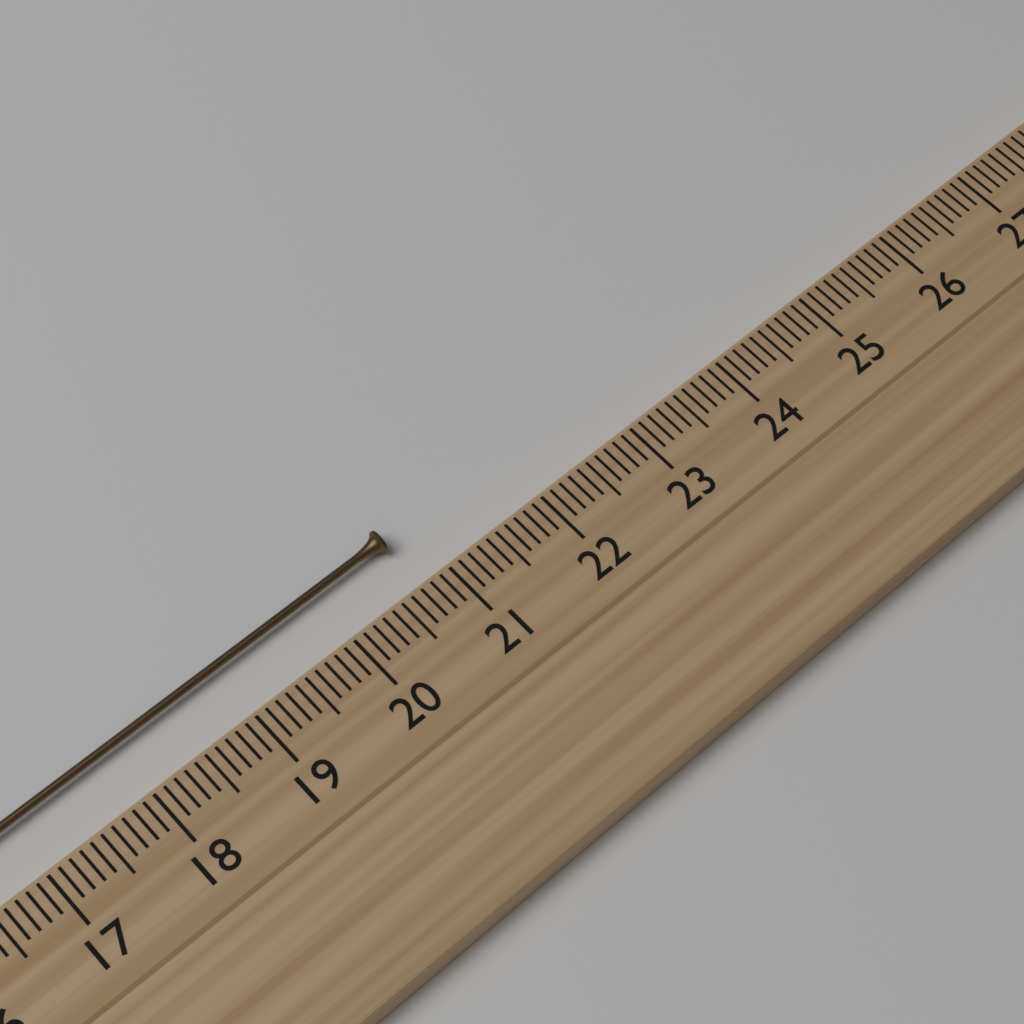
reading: 20.8 cm
